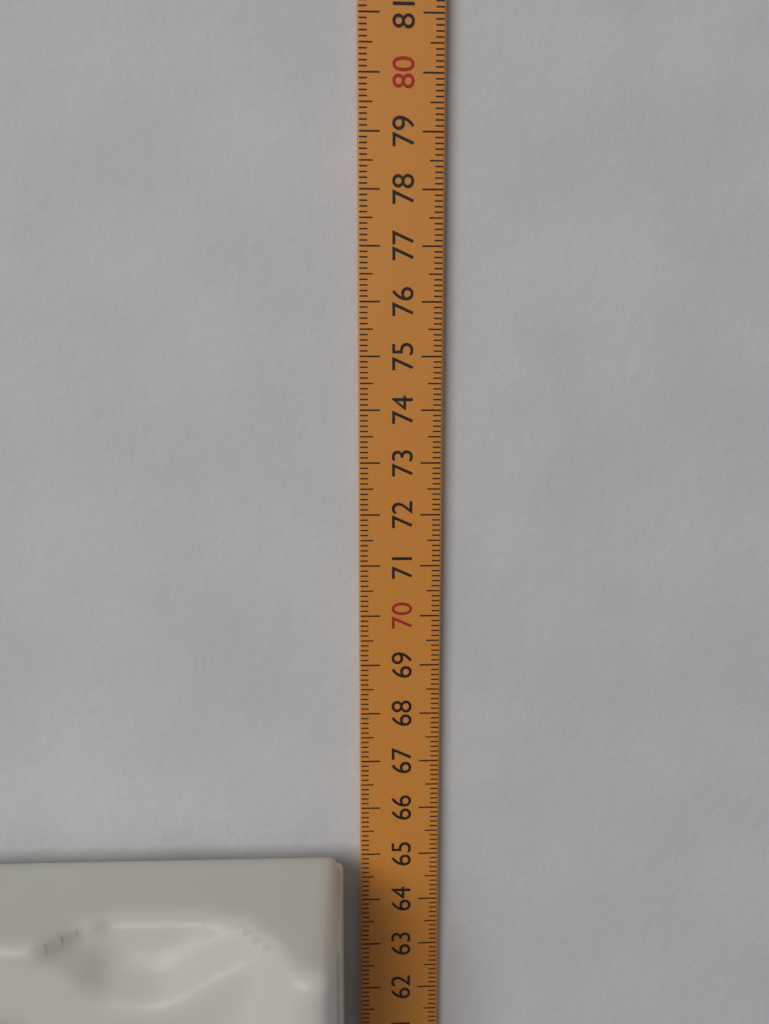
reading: 64.9 cm
